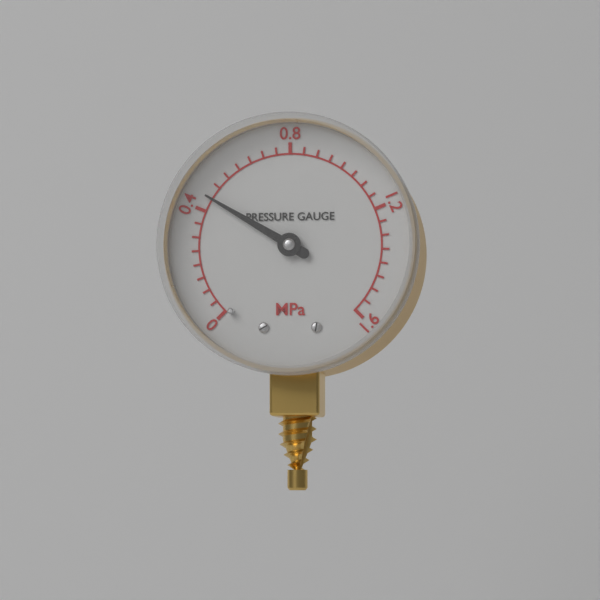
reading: 0.45 MPa
